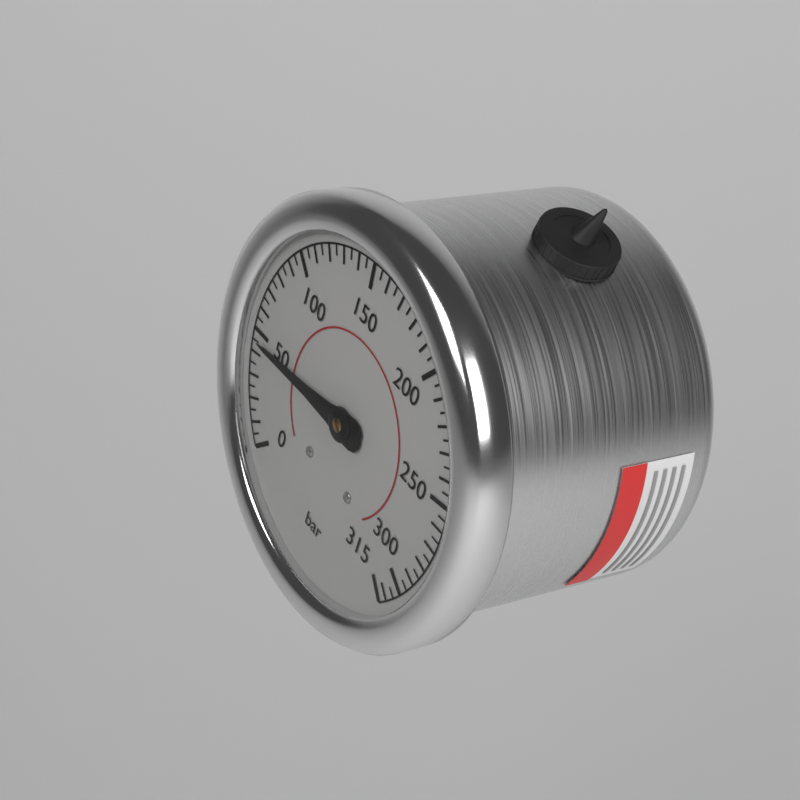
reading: 45 bar
